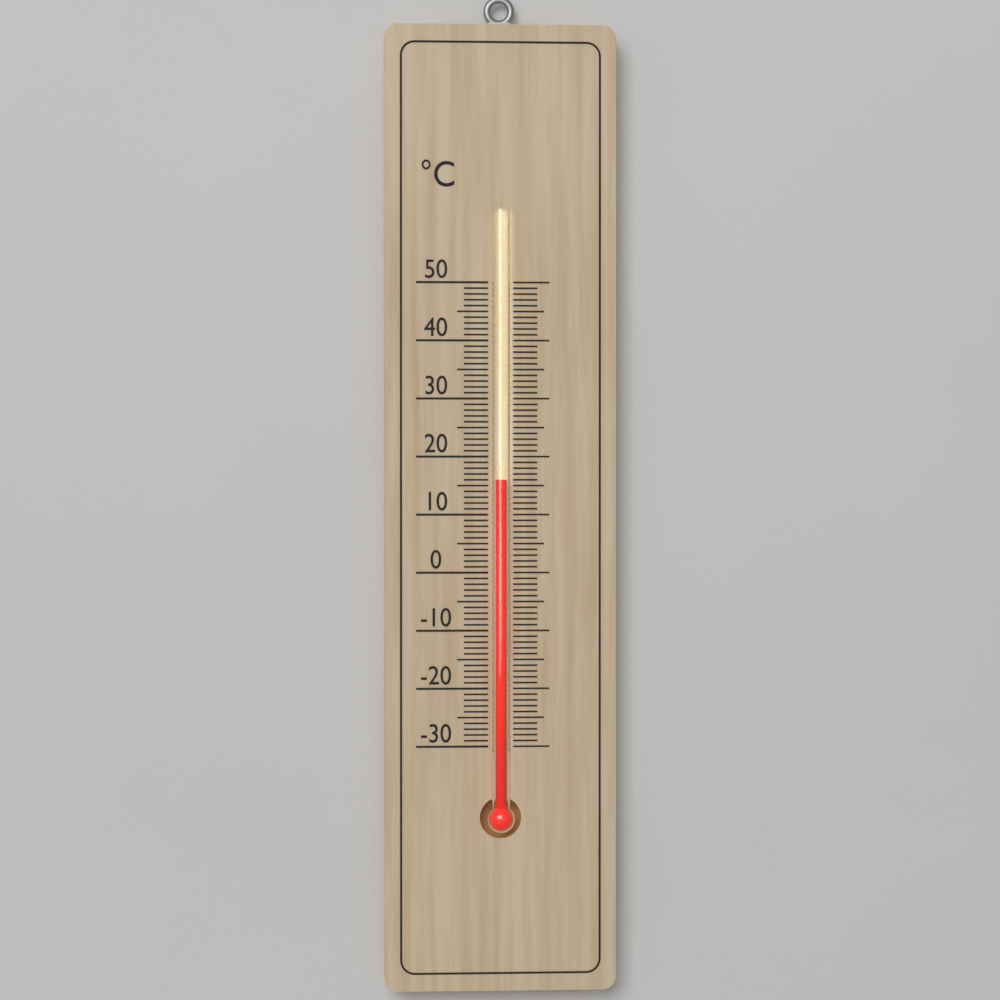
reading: 16 °C
